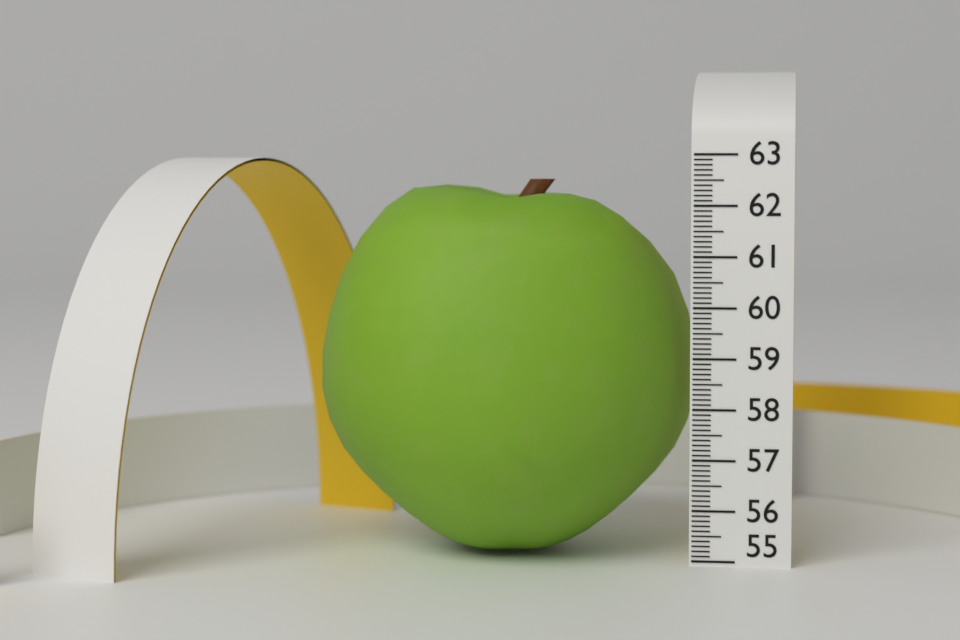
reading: 62.5 (no unit)
